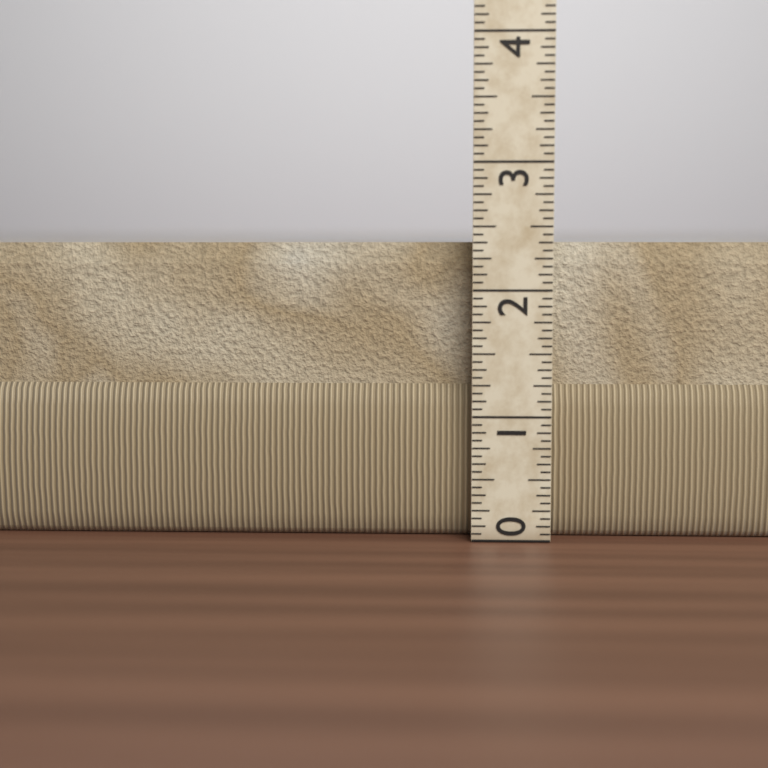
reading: 2.3750 (no unit)
